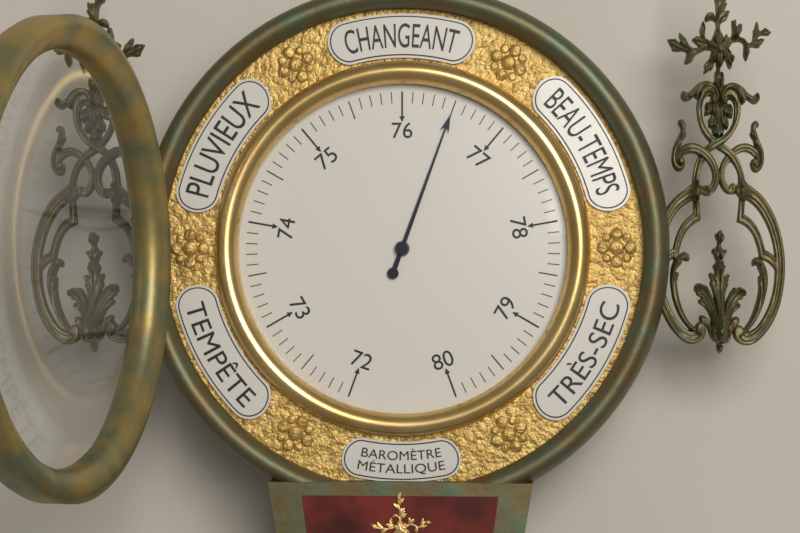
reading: 76.5 (no unit)
